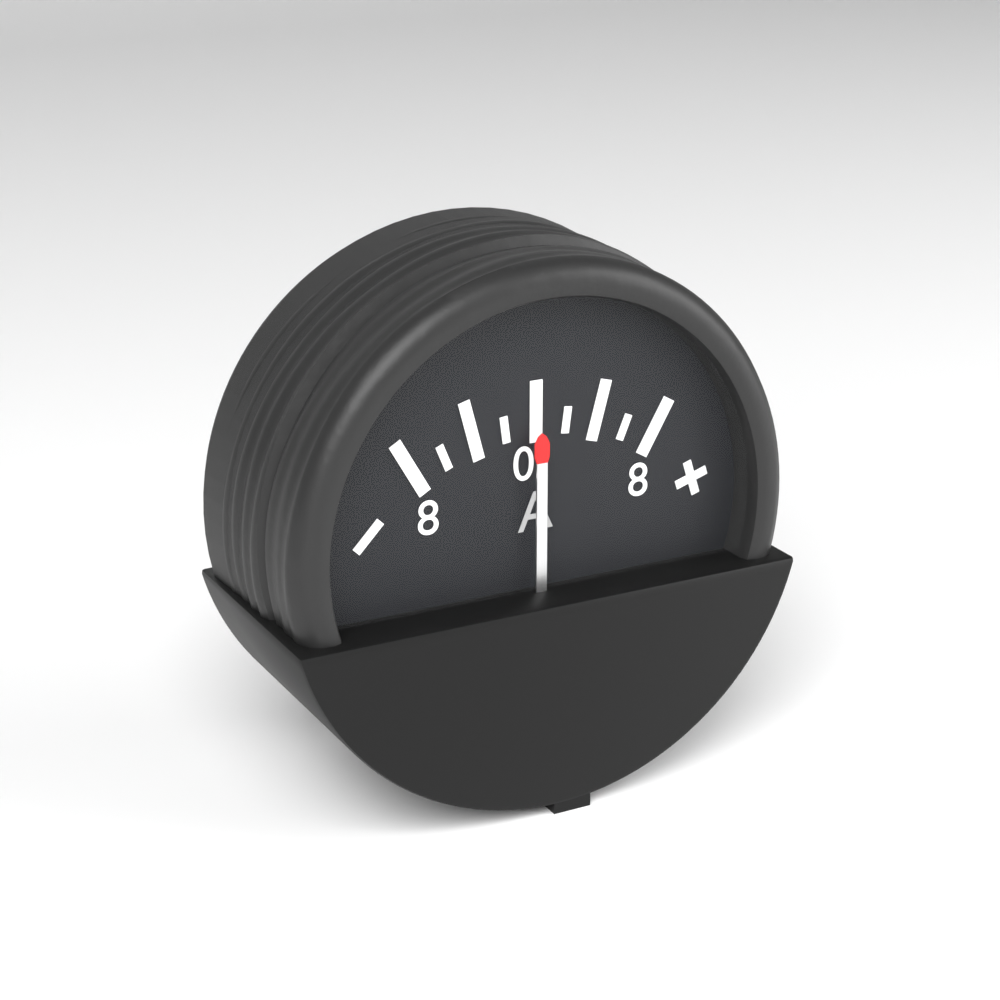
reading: 0 A
